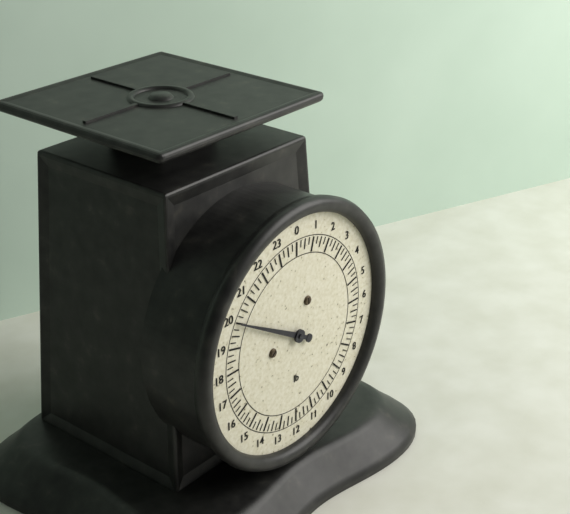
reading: 20.00 lb
